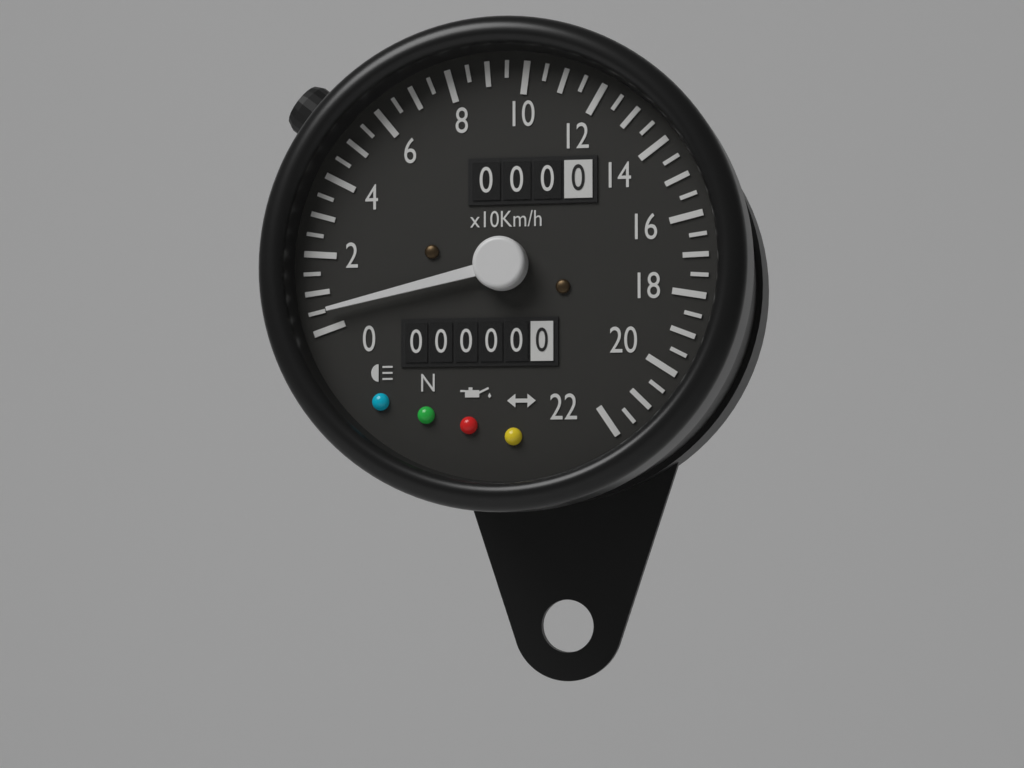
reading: 5 km/h
